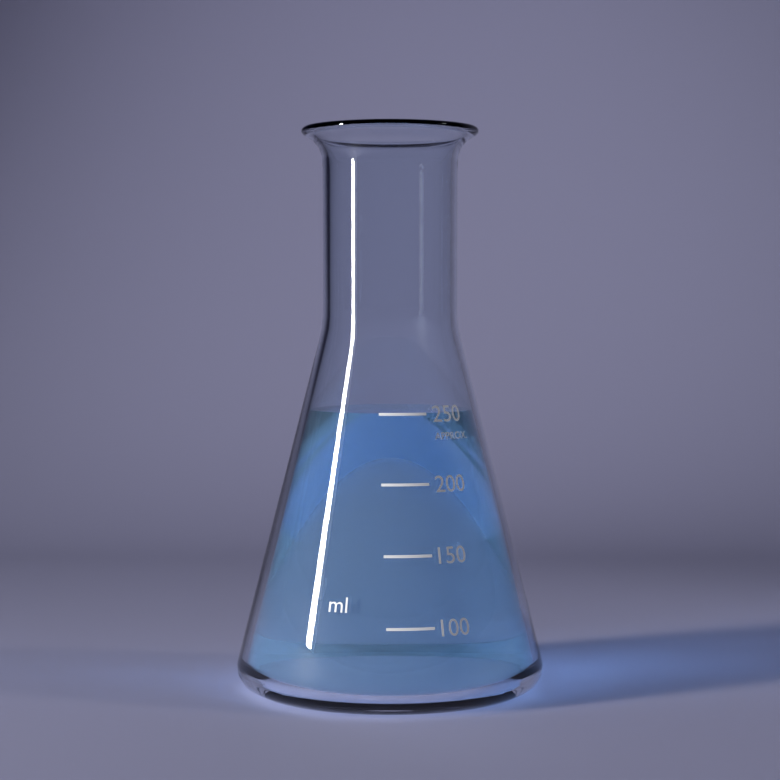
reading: 250 ml
